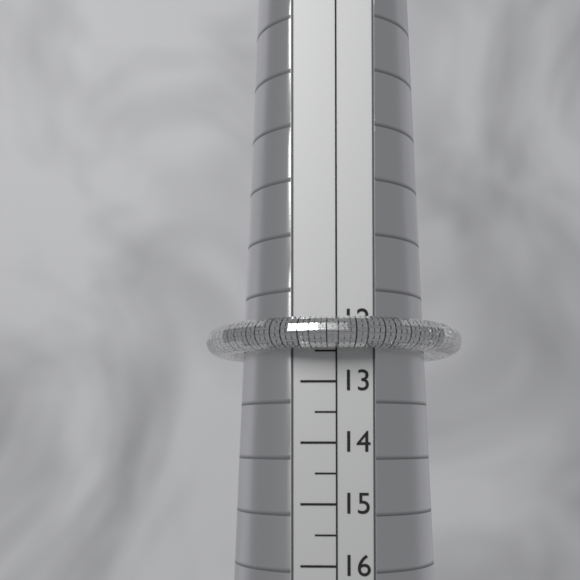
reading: 12.5 (no unit)
